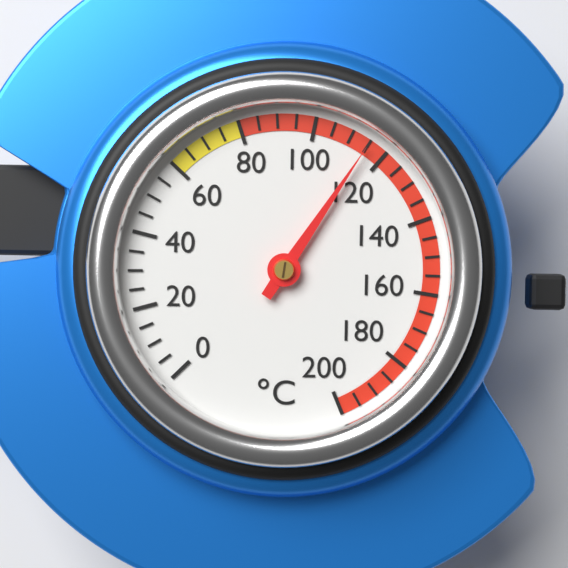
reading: 115 °C
